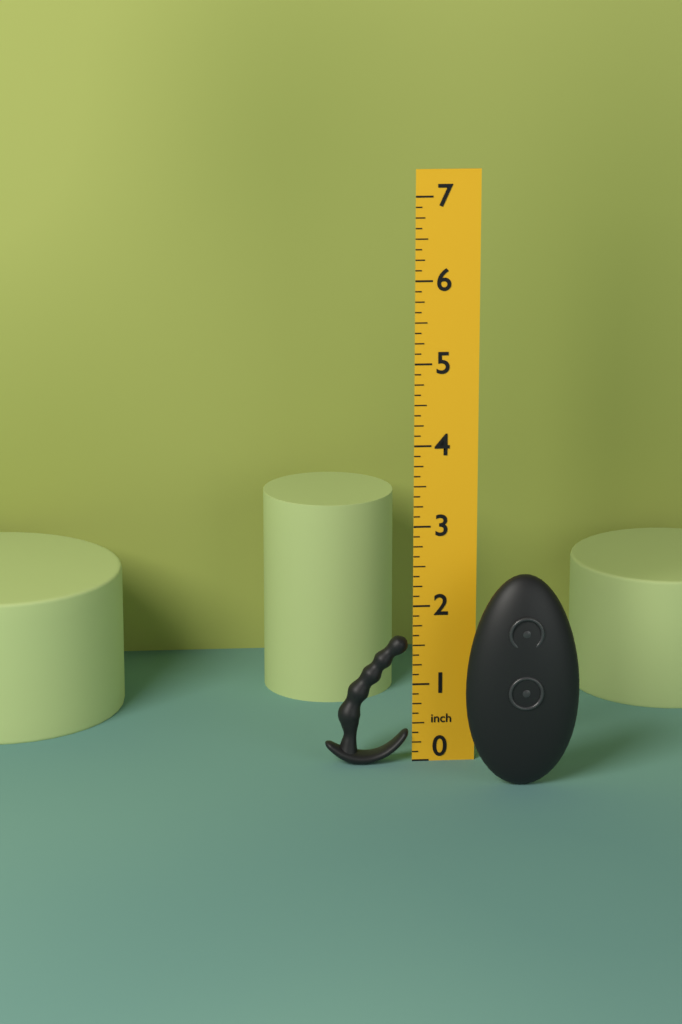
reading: 1.625 in
